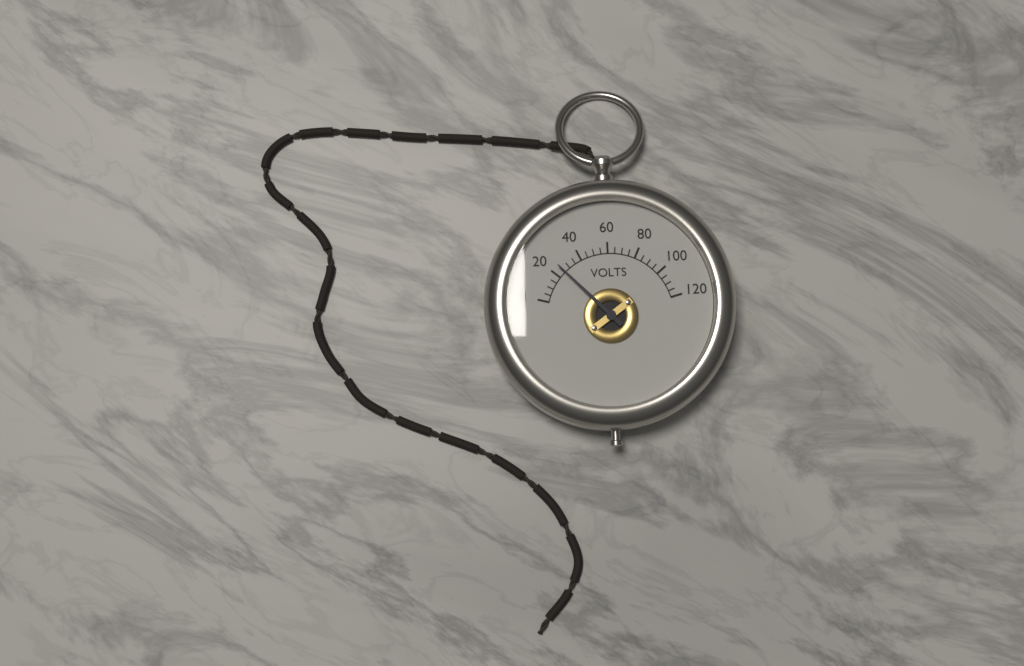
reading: 25 V
